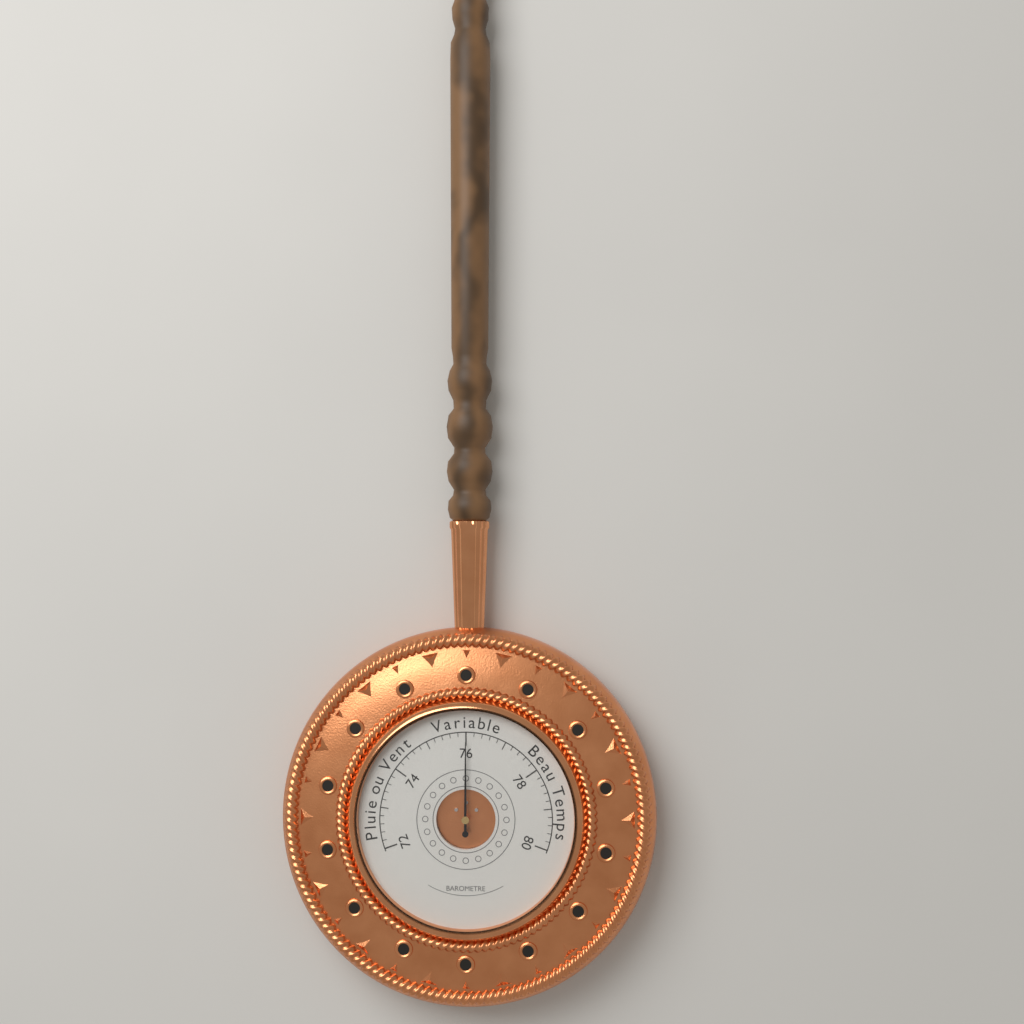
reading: 76.0 (no unit)
